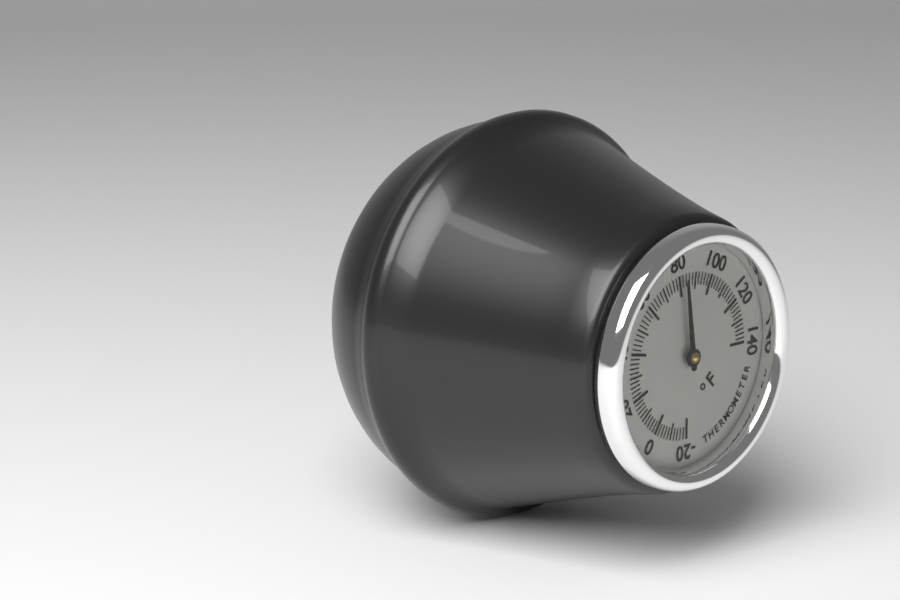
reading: 82 °F
